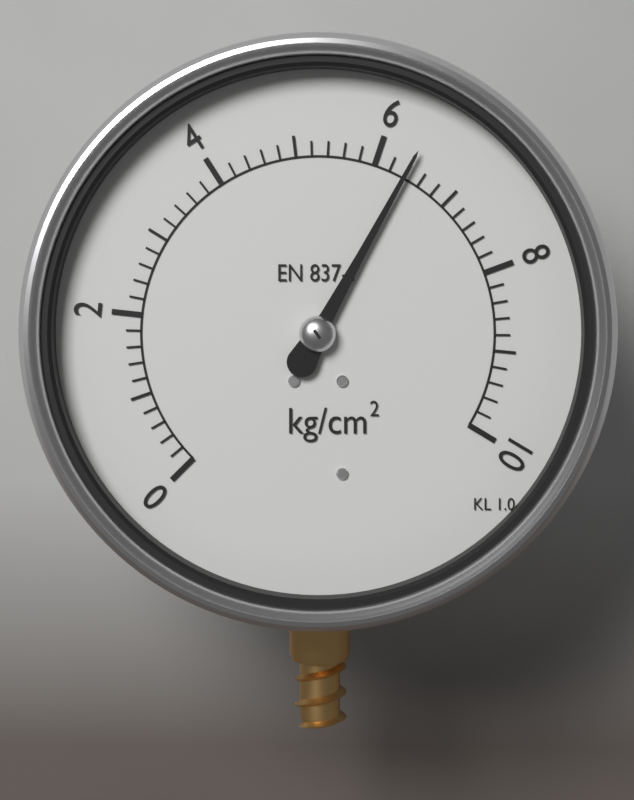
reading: 6.4 kg/cm²
